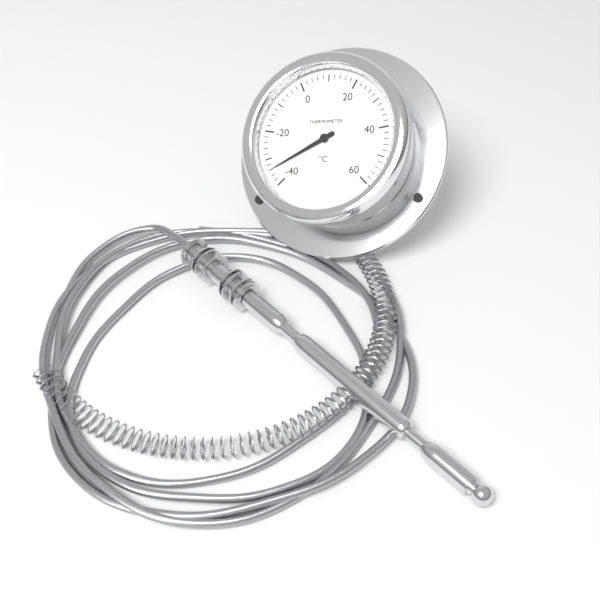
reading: -34 °C
